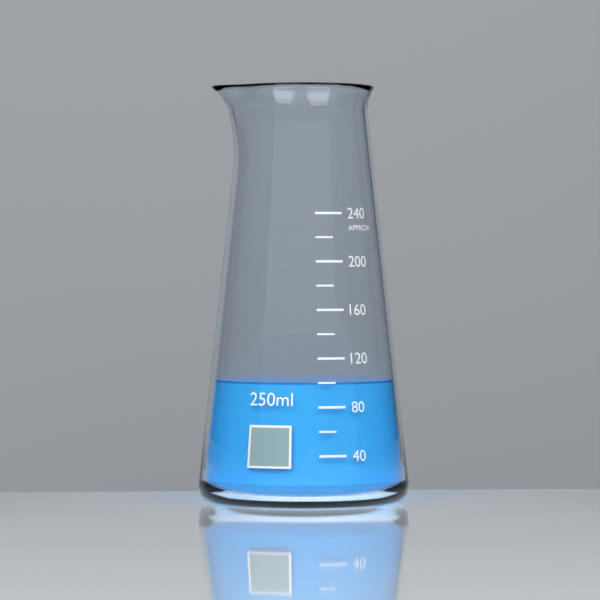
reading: 100 ml
